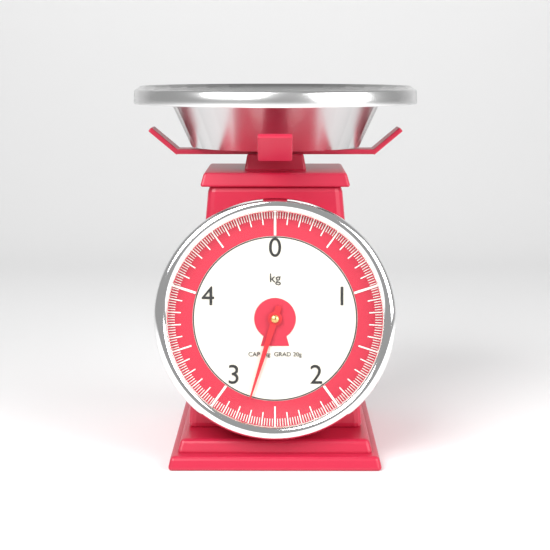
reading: 2.74 kg
